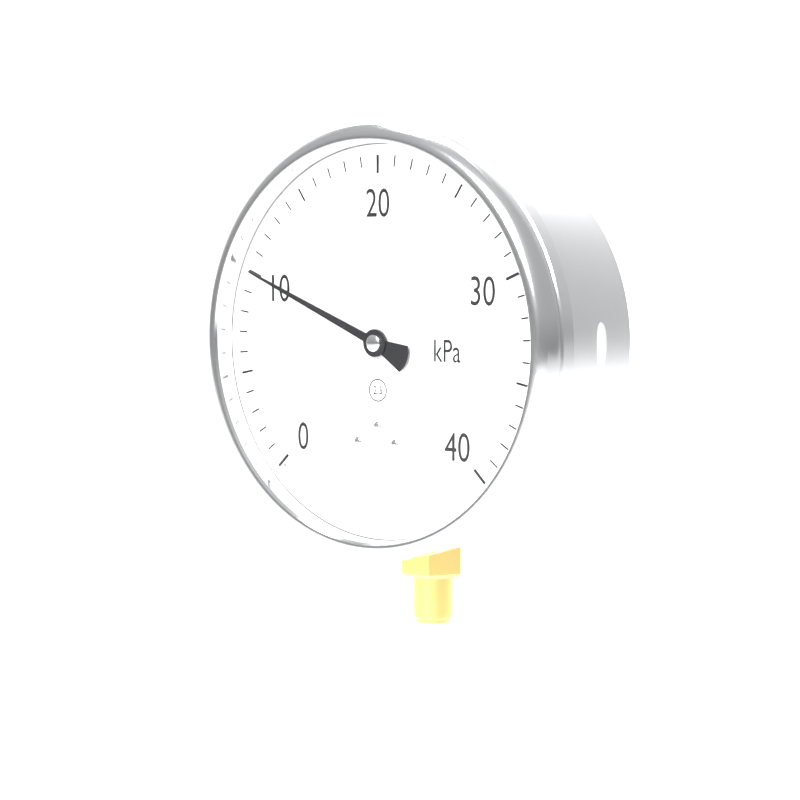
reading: 10 kPa
